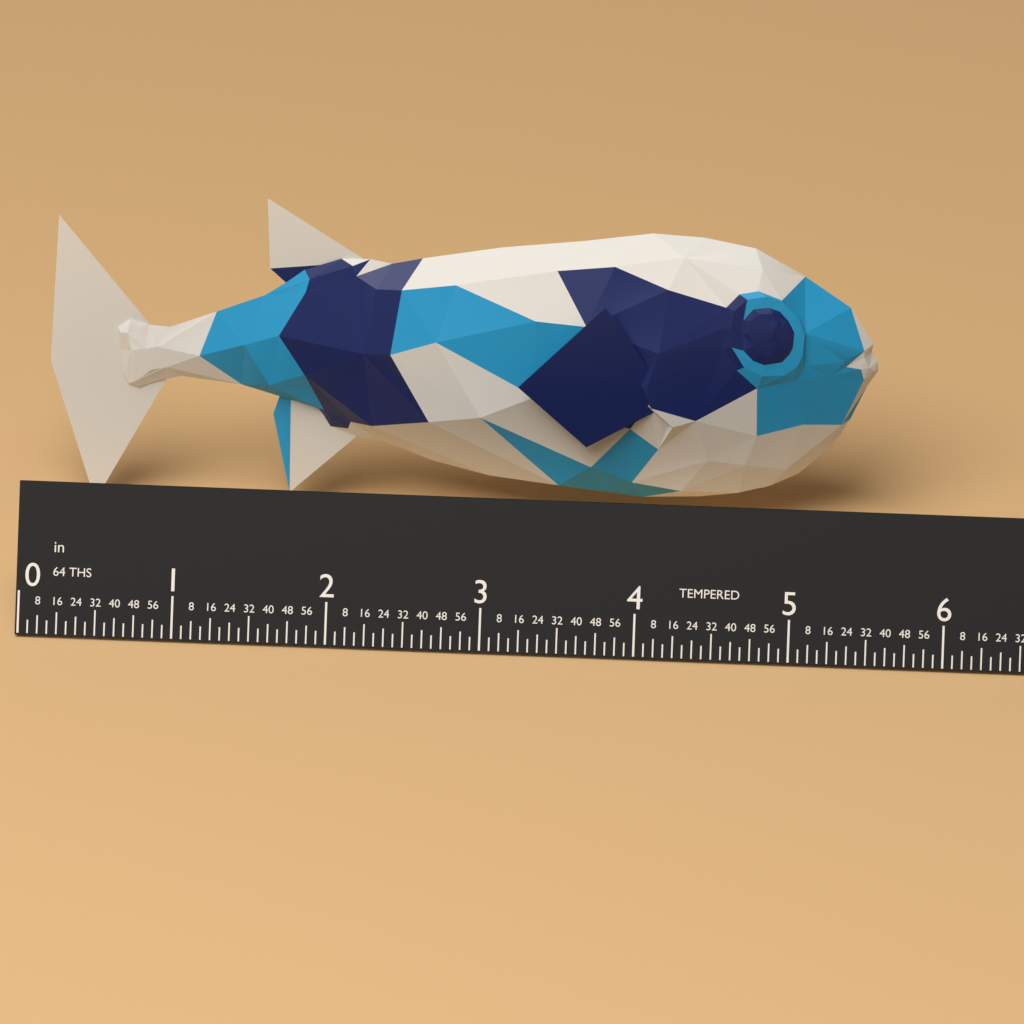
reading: 5.4375 in
